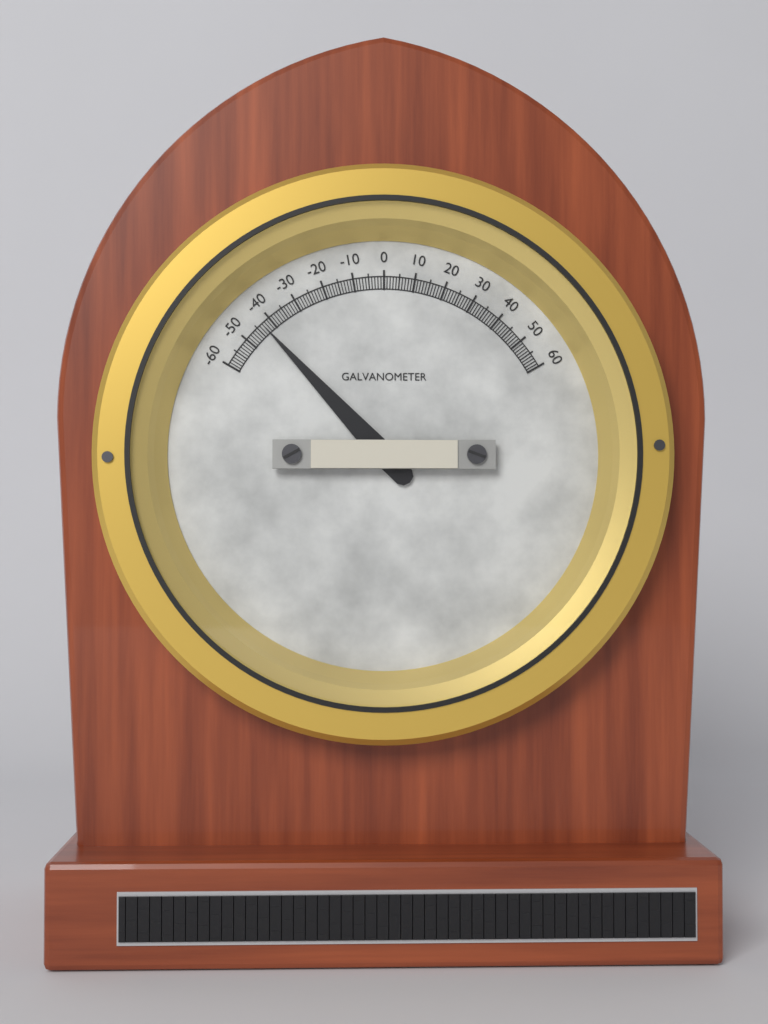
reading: -43 (no unit)
